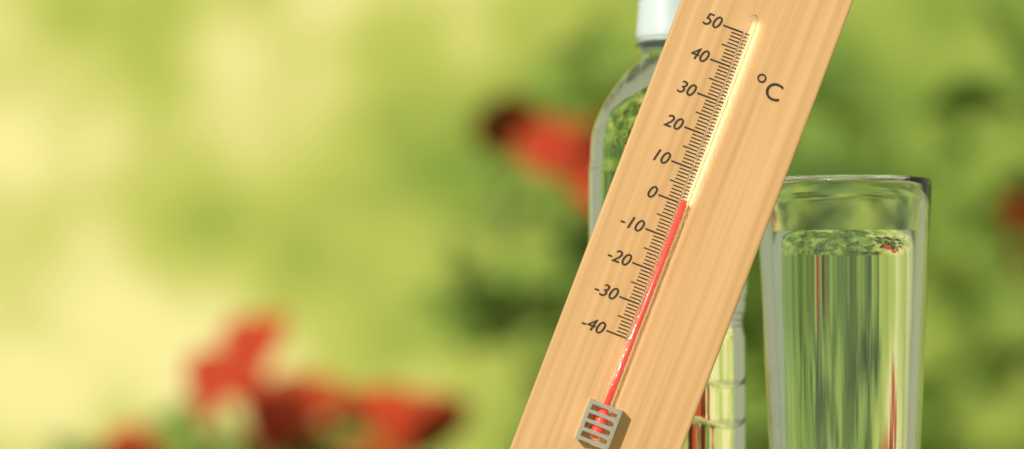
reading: 1 °C
